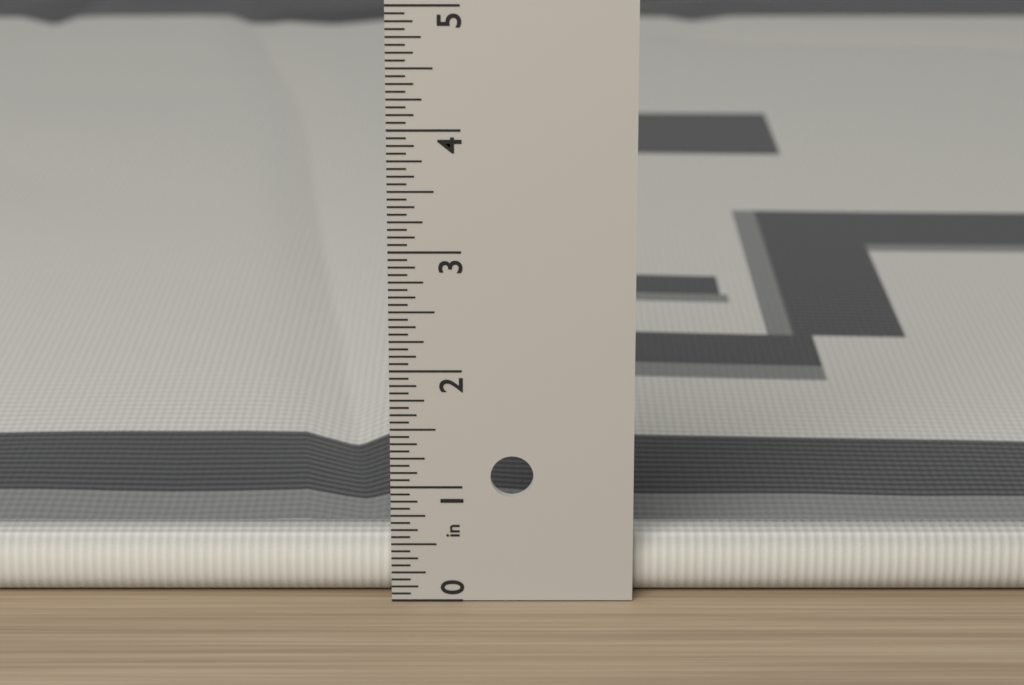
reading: 0.5000 in
